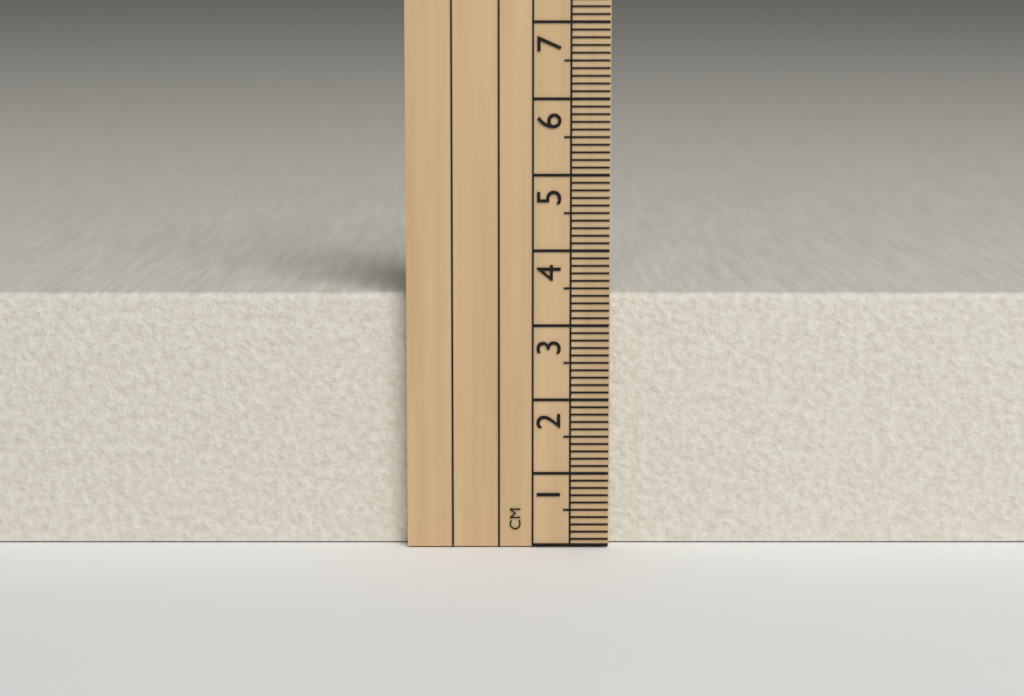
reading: 3.4 cm
